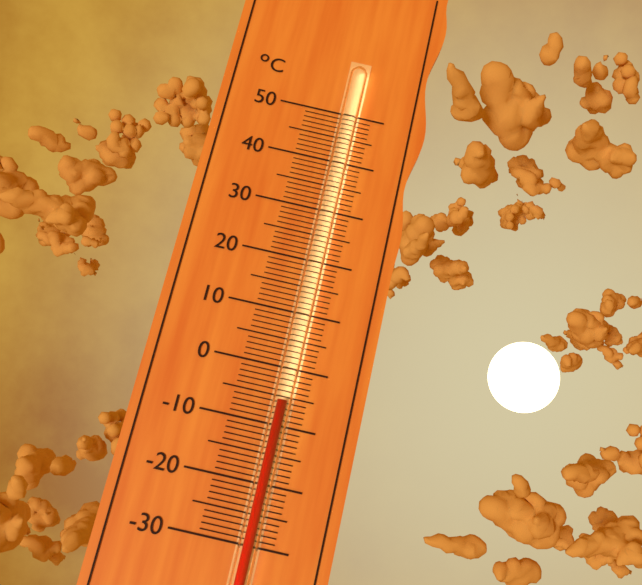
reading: -6 °C
